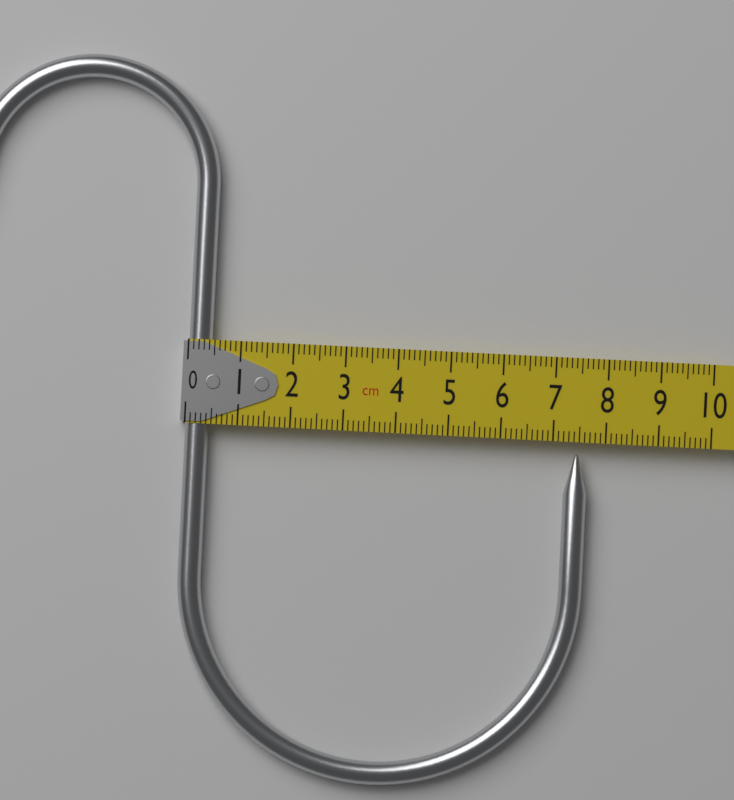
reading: 7.7 cm
